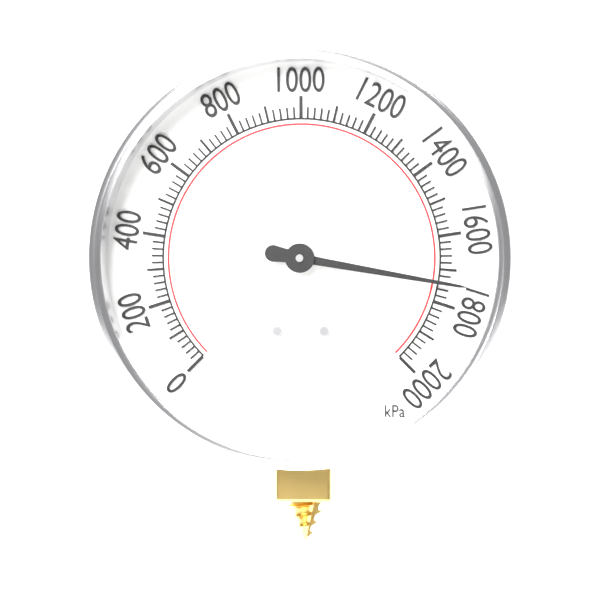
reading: 1740 kPa
